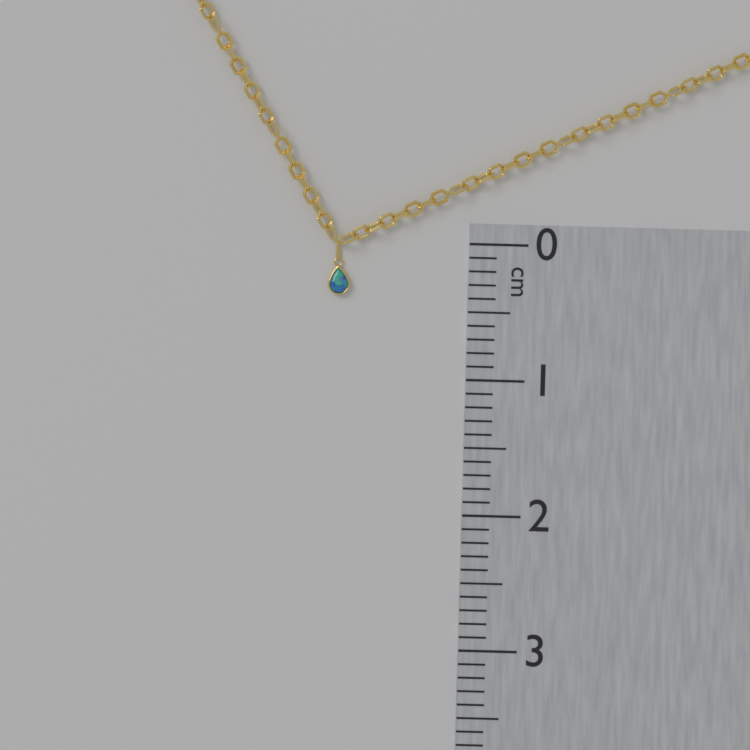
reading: 0.4 cm
